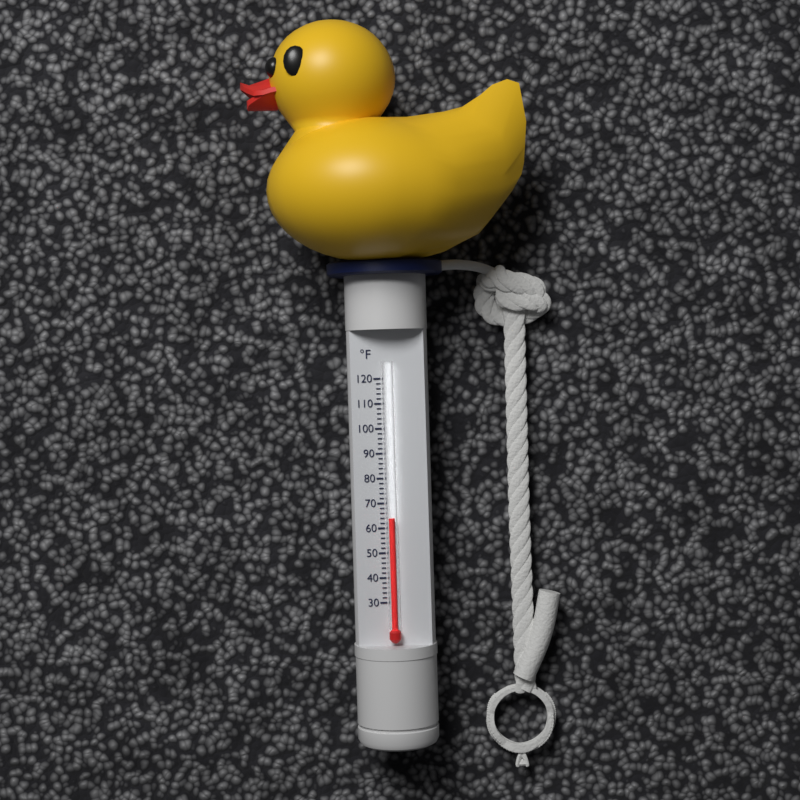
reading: 64 °F
